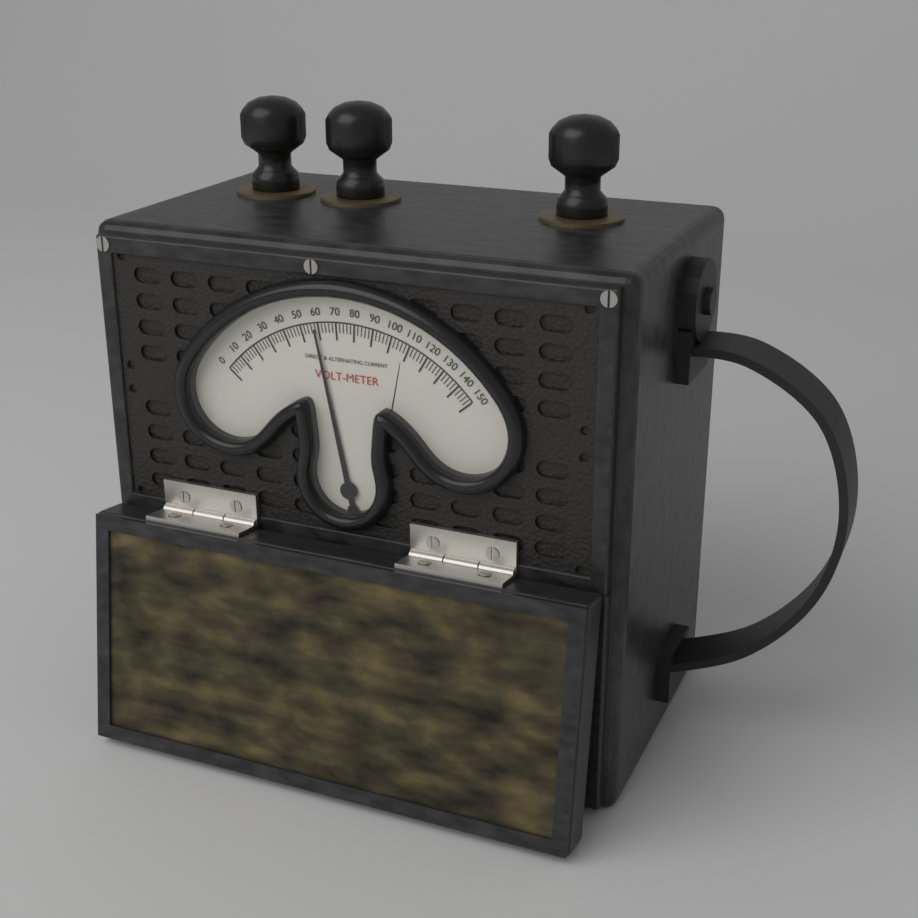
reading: 58 V
